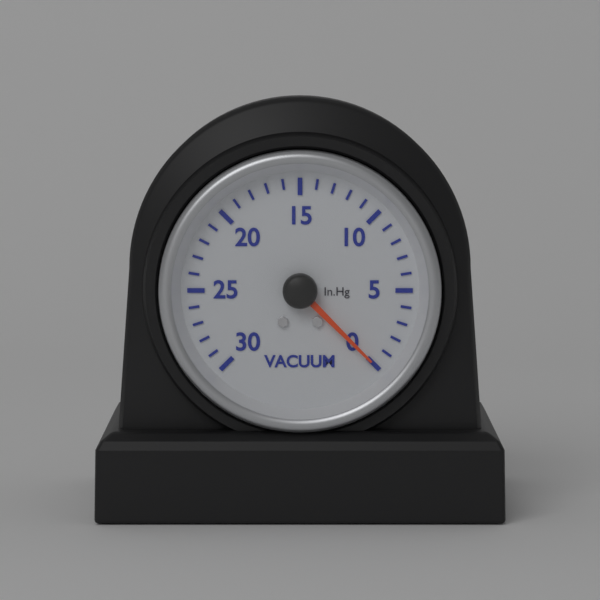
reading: 0 inHg
